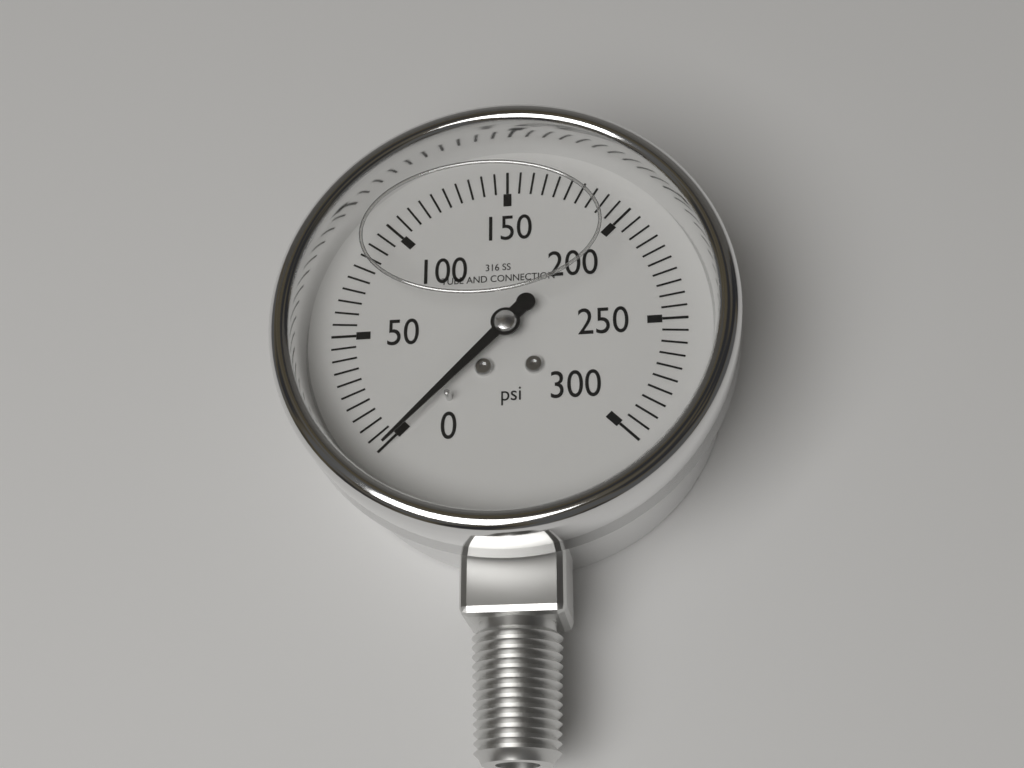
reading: 0 psi
